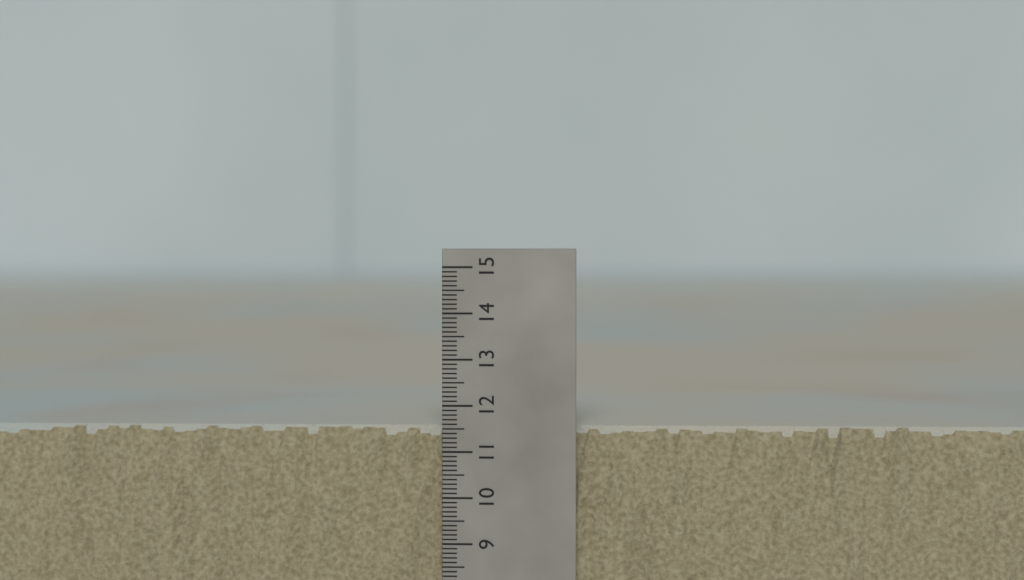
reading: 11.5 (no unit)
